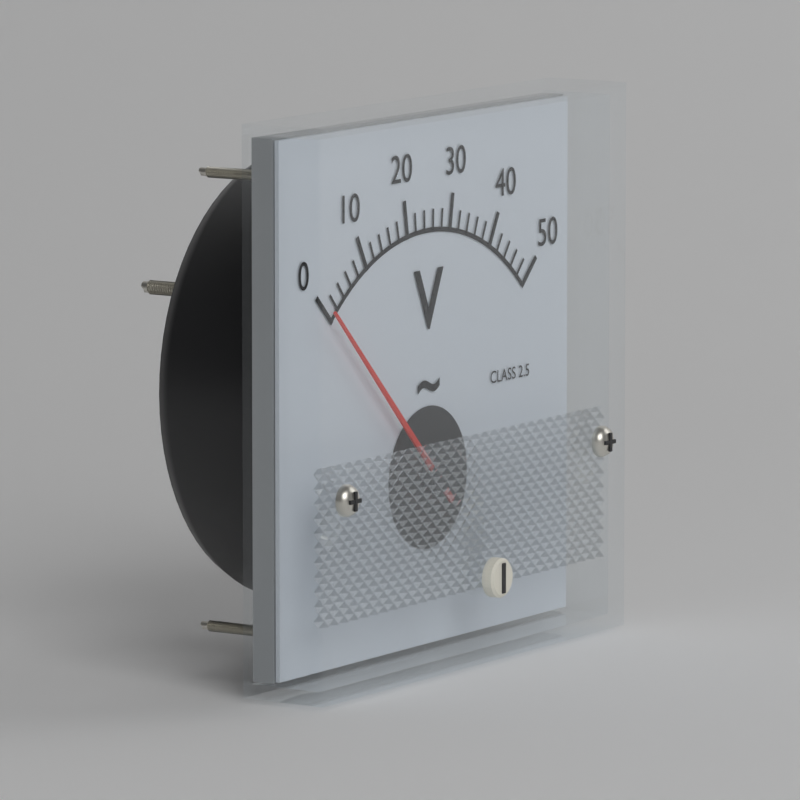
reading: 0 V
